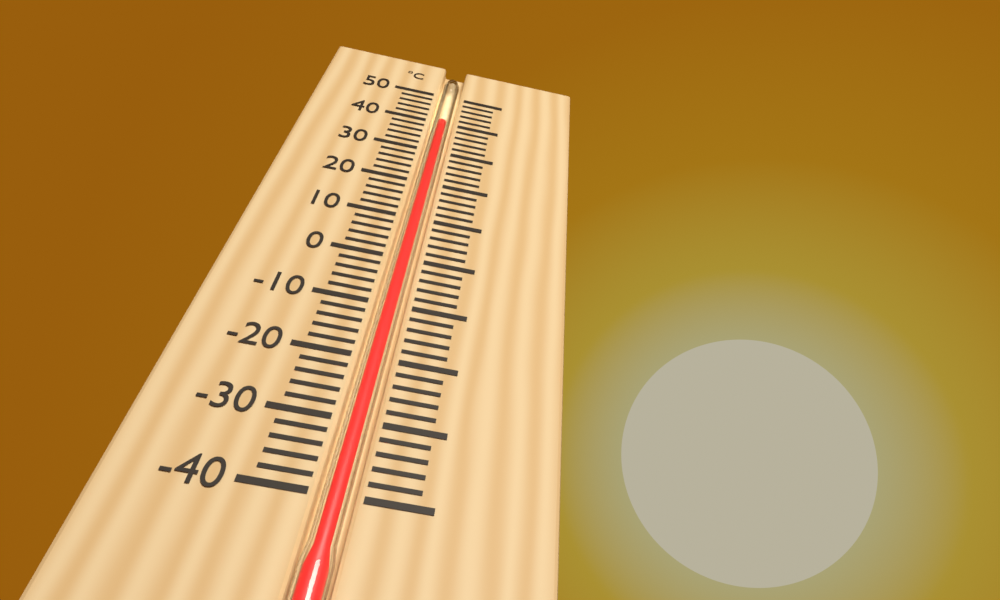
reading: 40 °C
